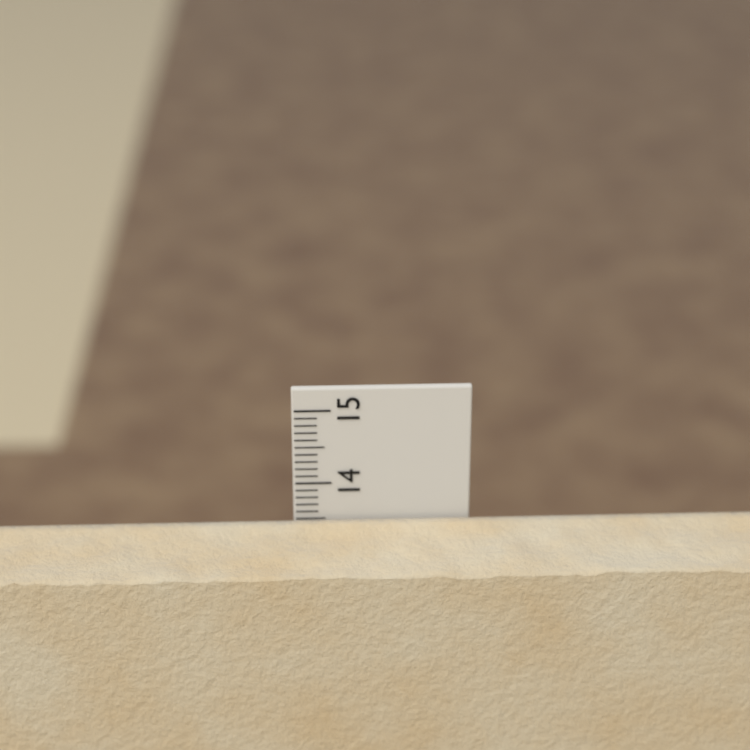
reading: 13.5 cm
